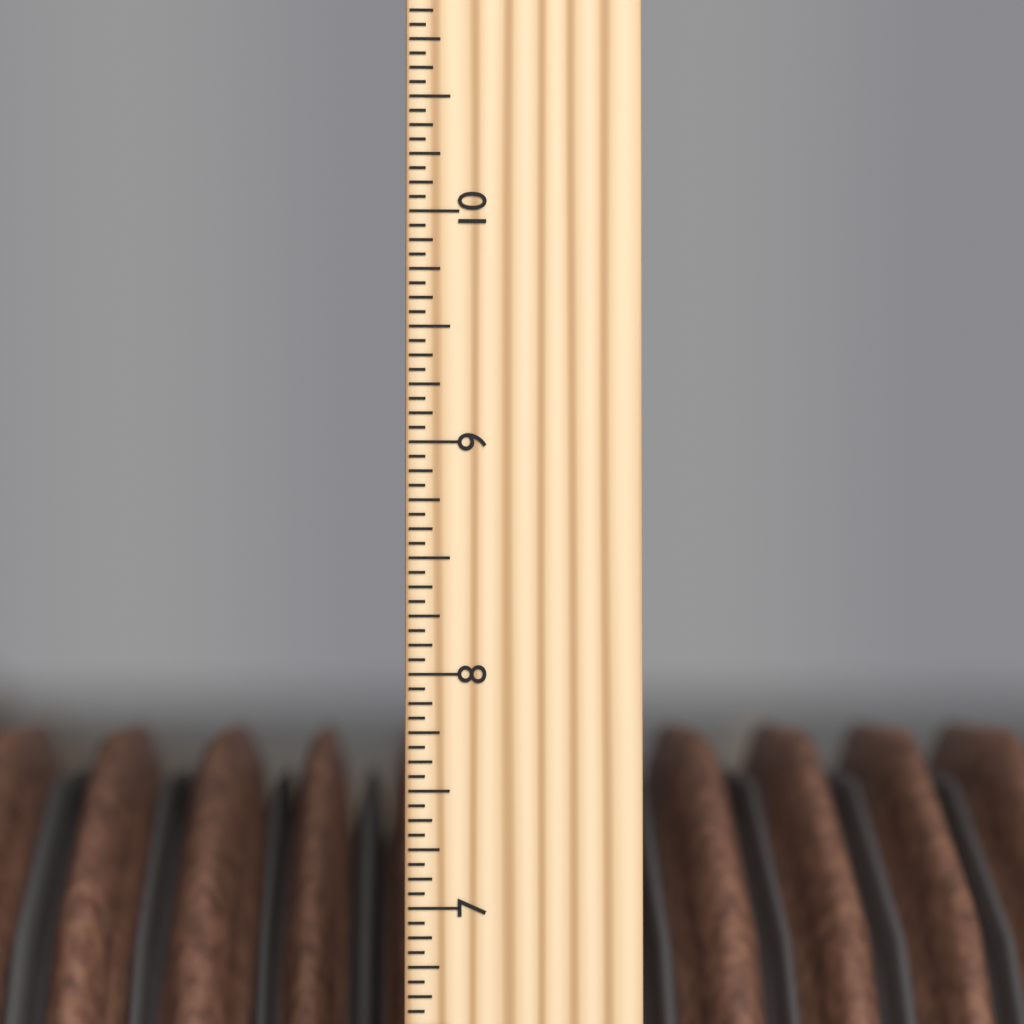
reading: 7.7500 inch
